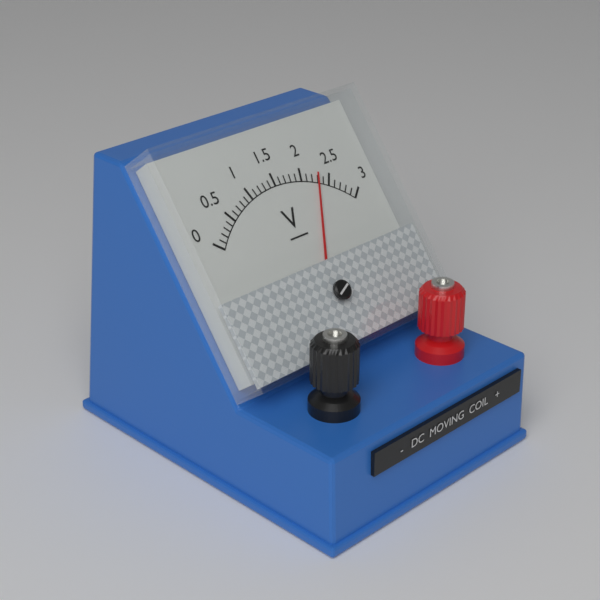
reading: 2.3 V
